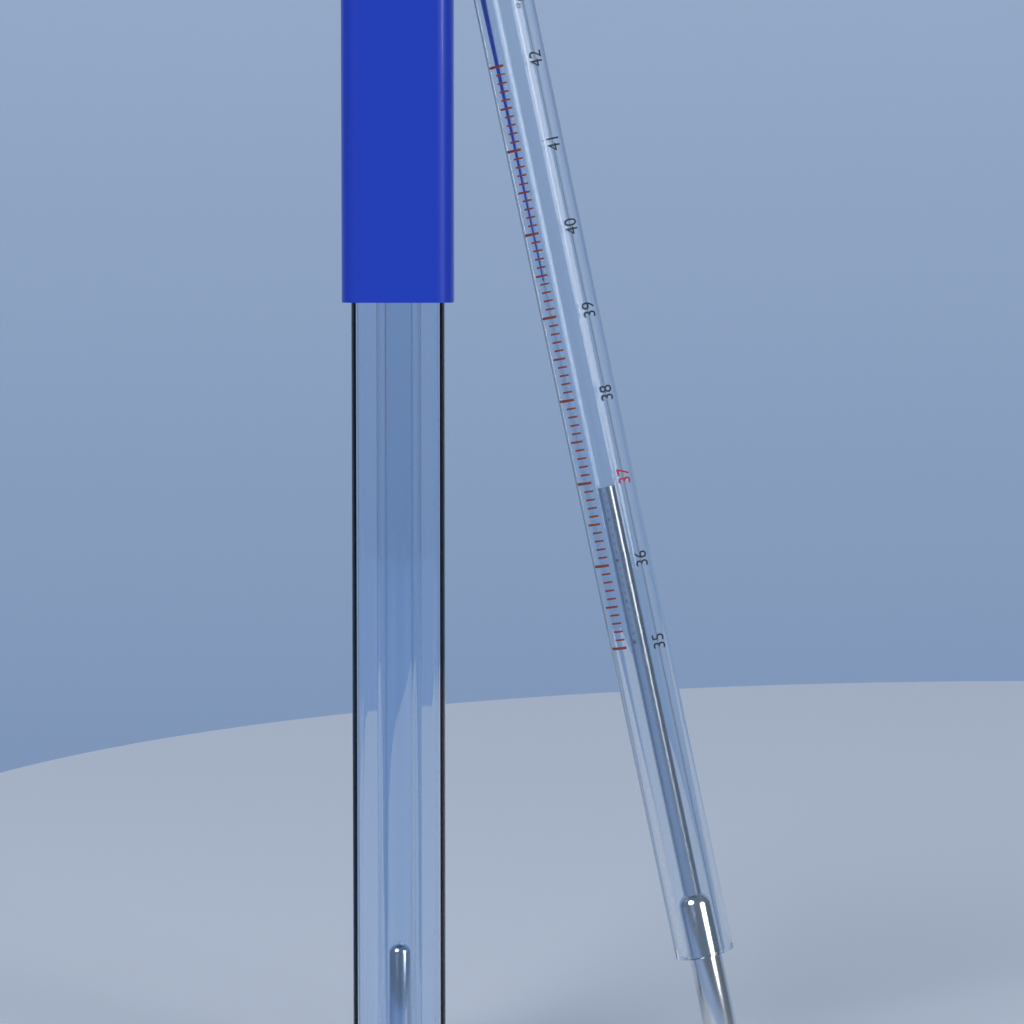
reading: 36.9 °C
